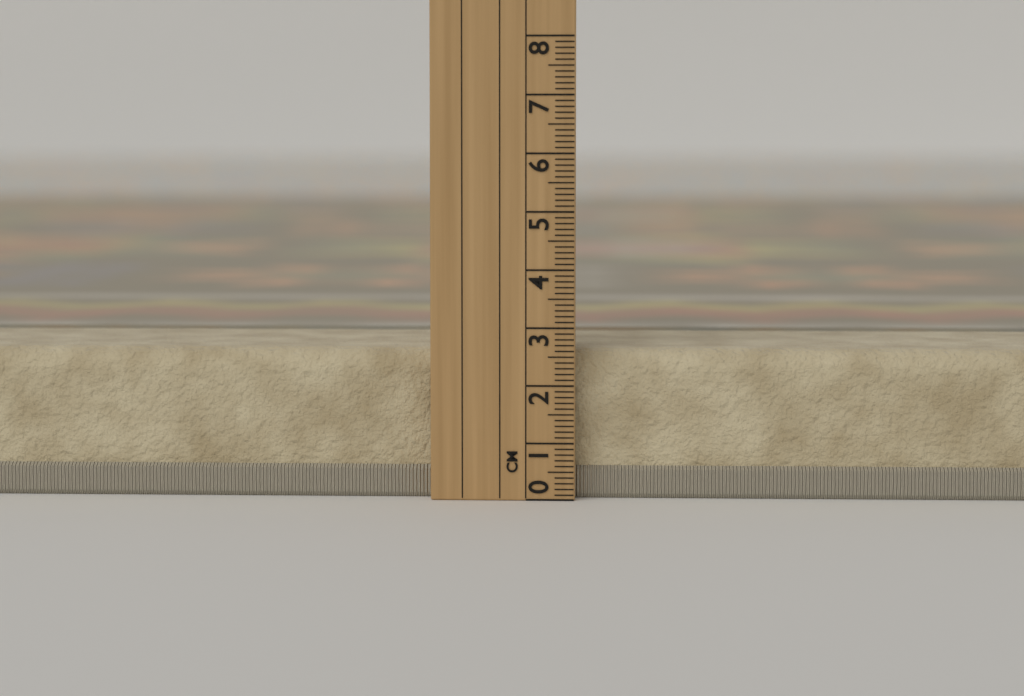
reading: 2.6 cm
